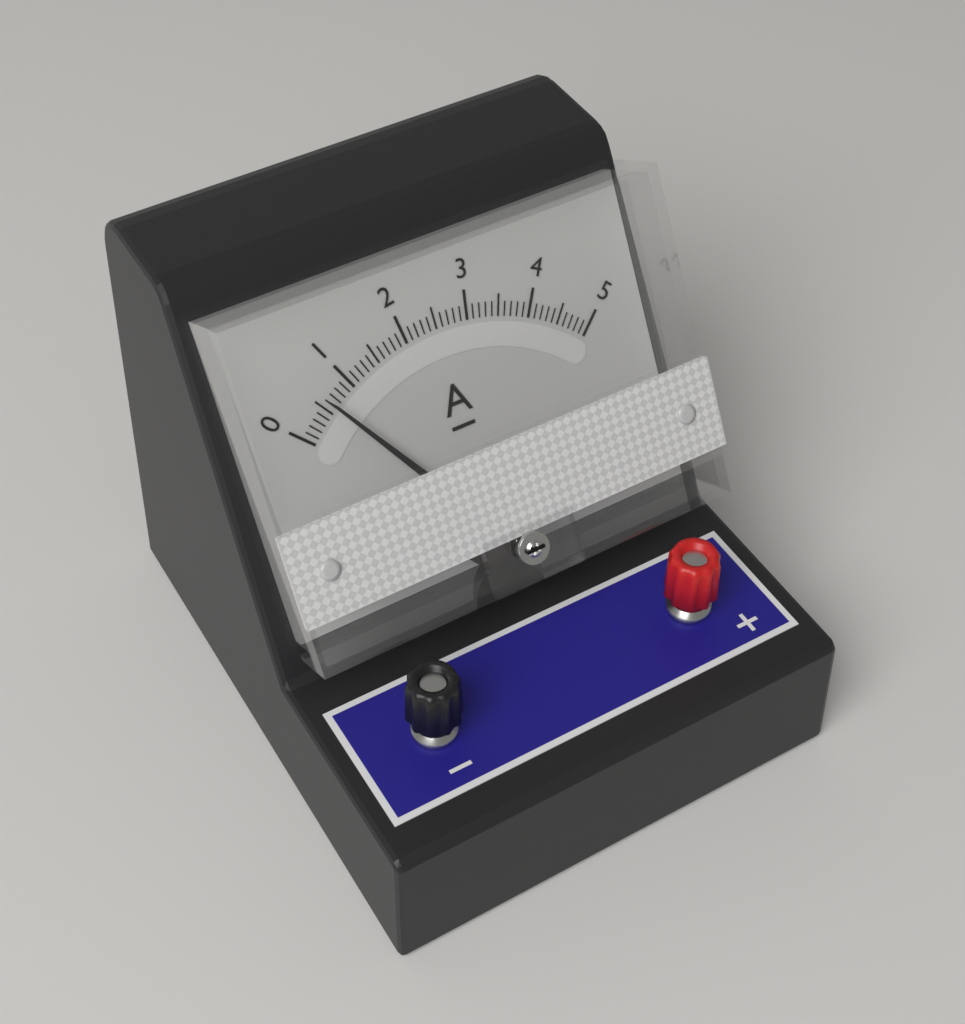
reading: 0.6 A
